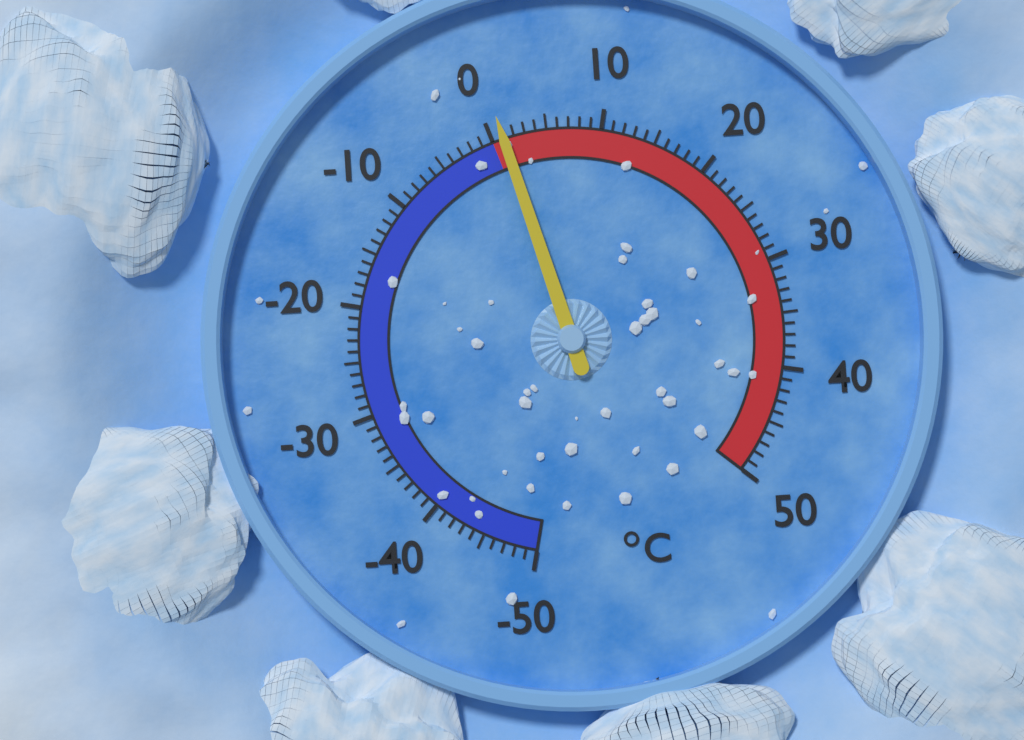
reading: 1 °C
